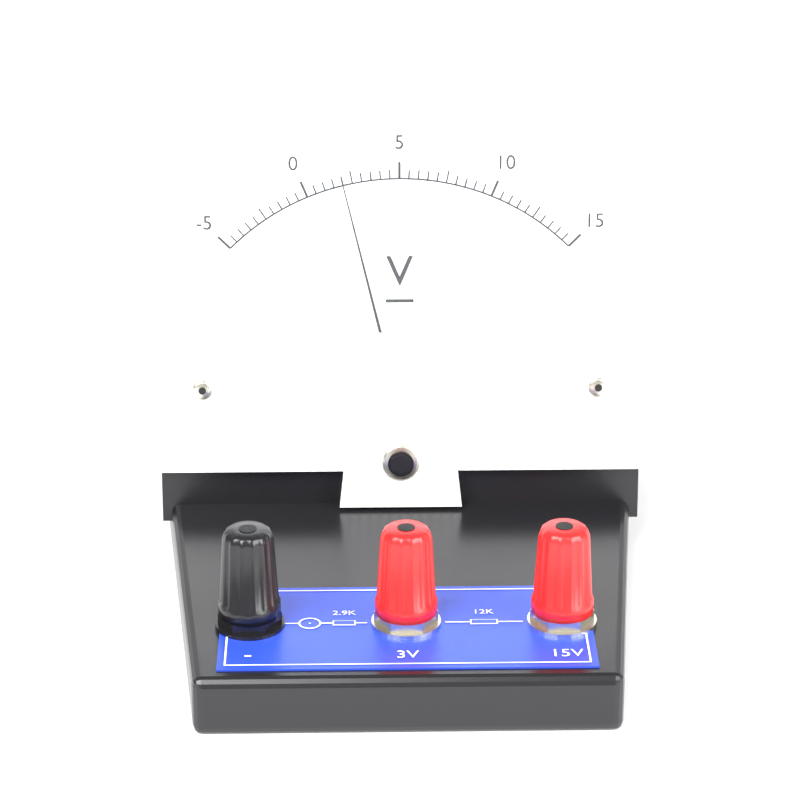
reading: 2.0 V
